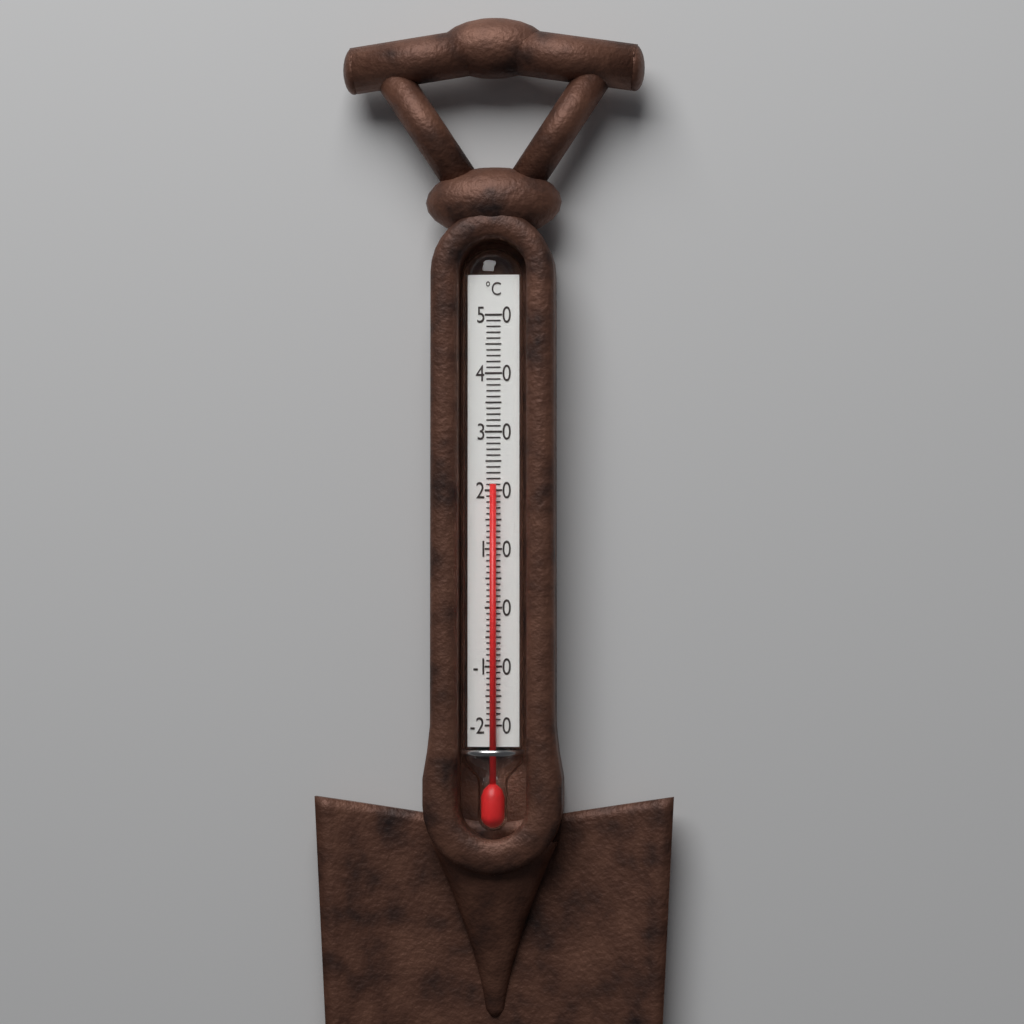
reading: 21 °C
